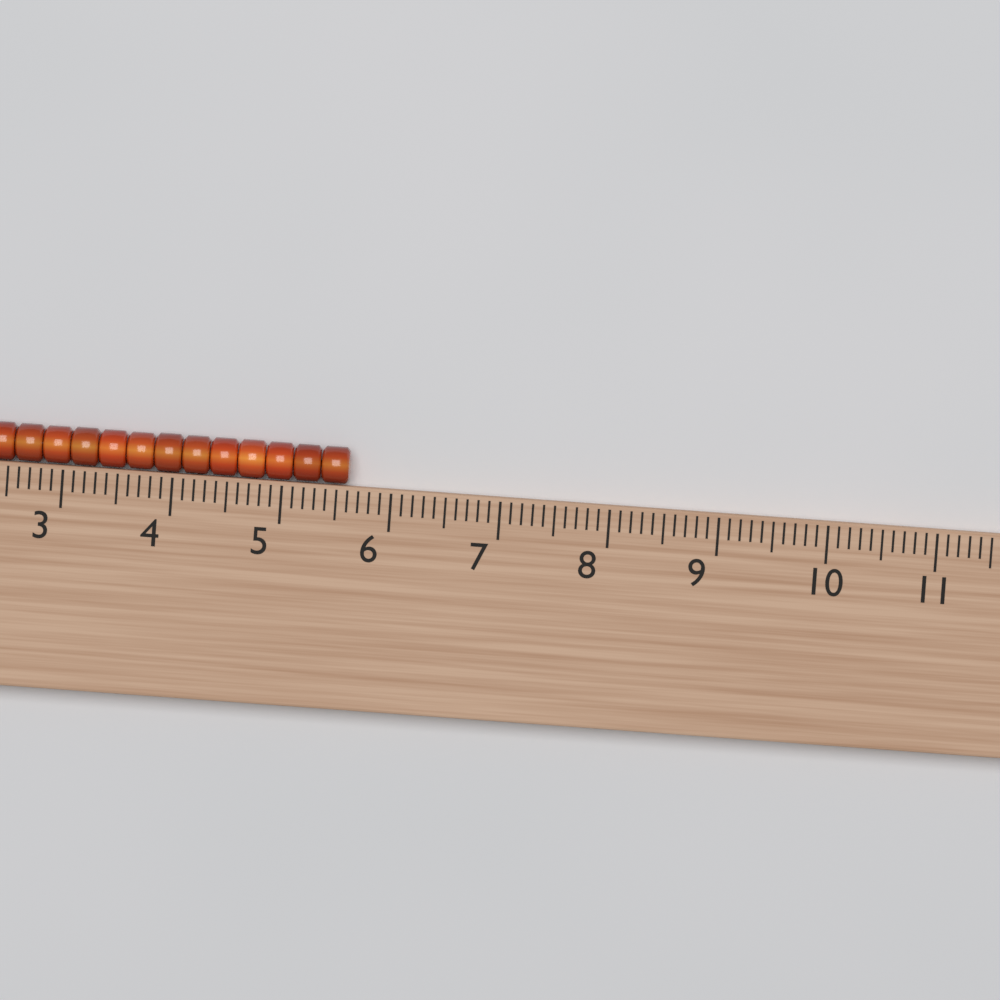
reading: 5.6 (no unit)
